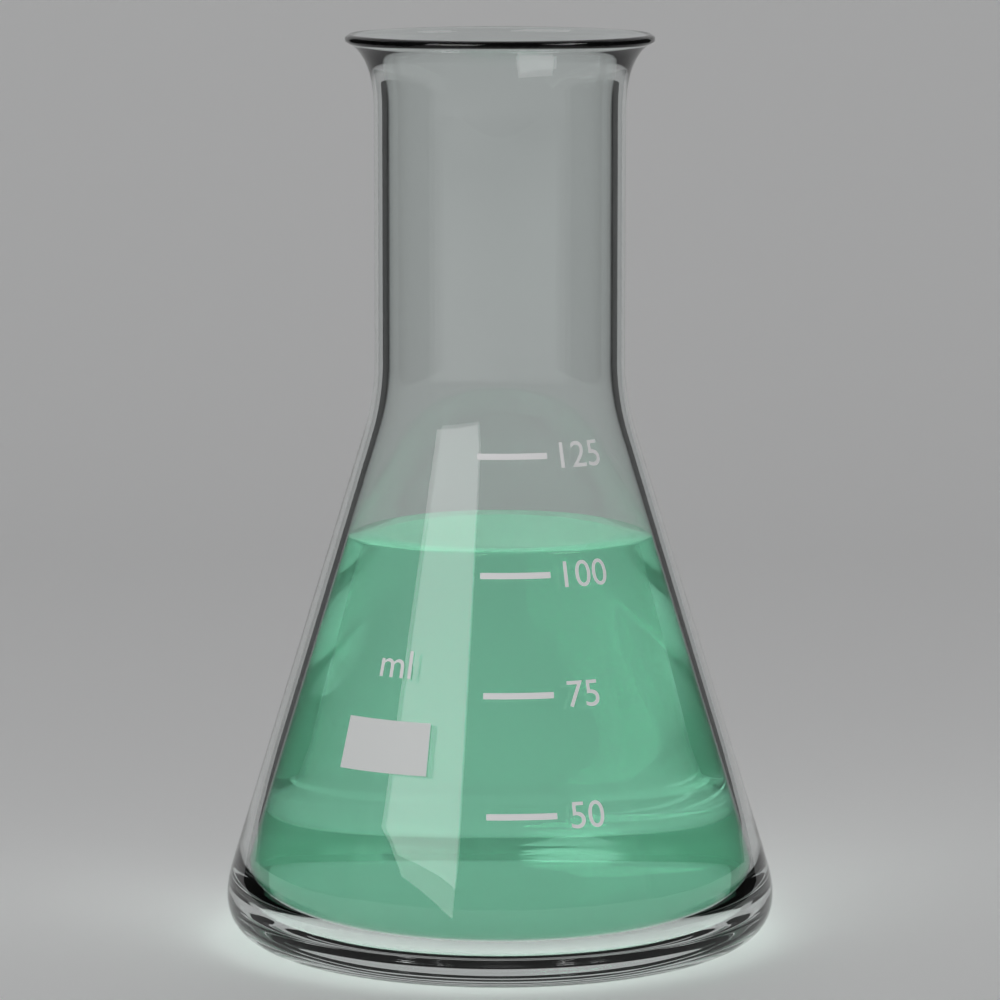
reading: 104 ml
